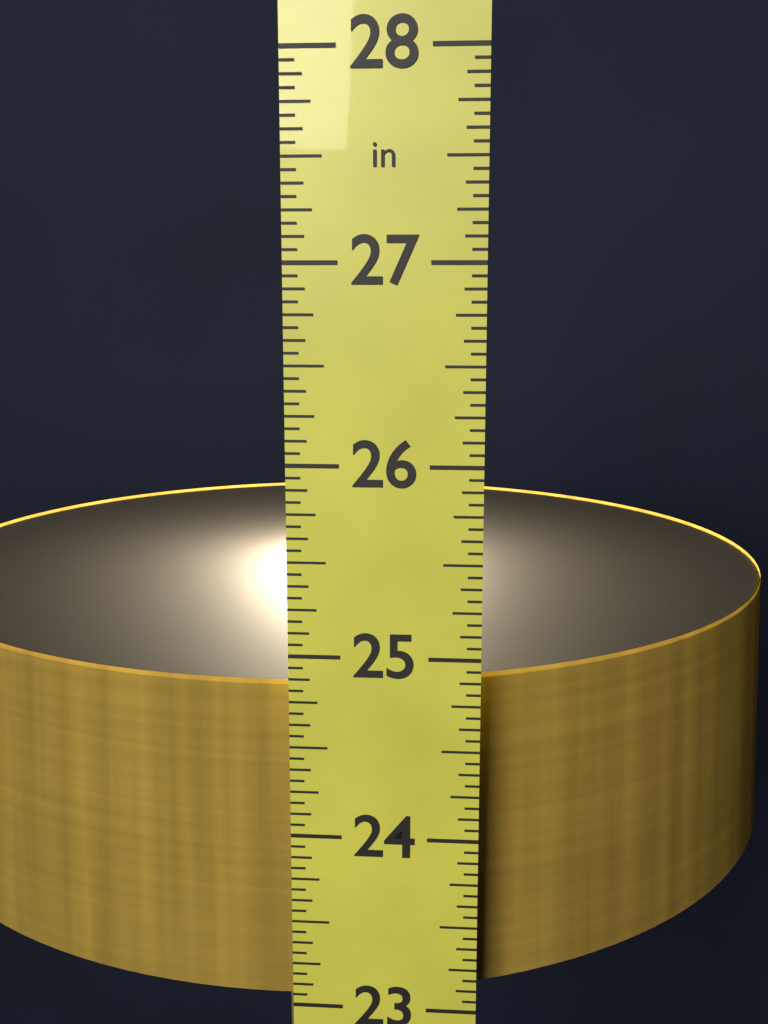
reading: 24.8125 in
